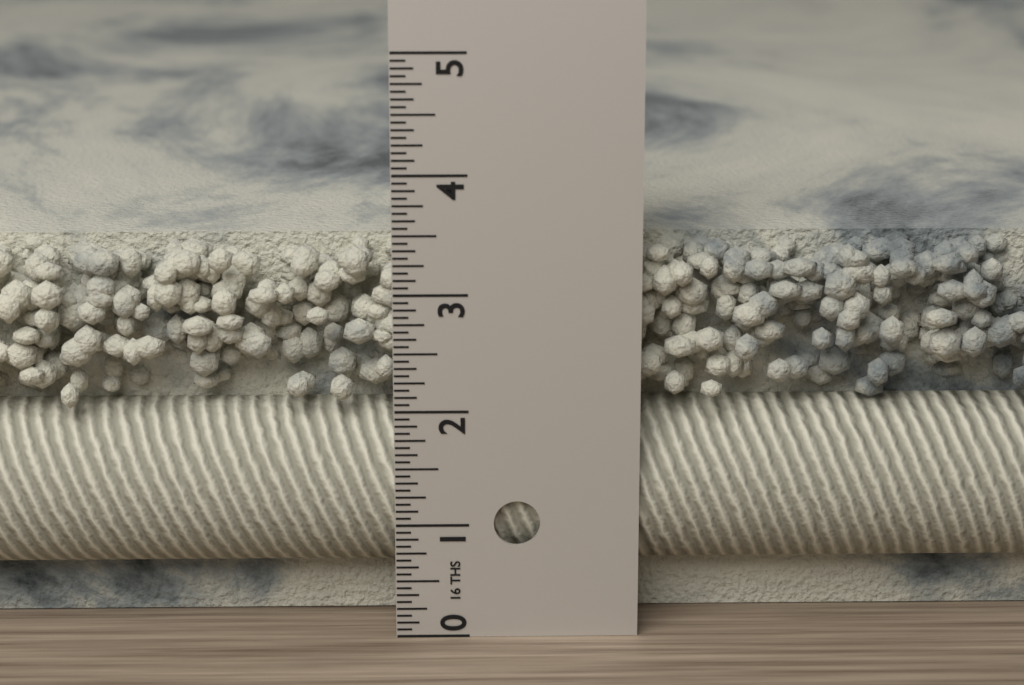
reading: 3.3750 in
